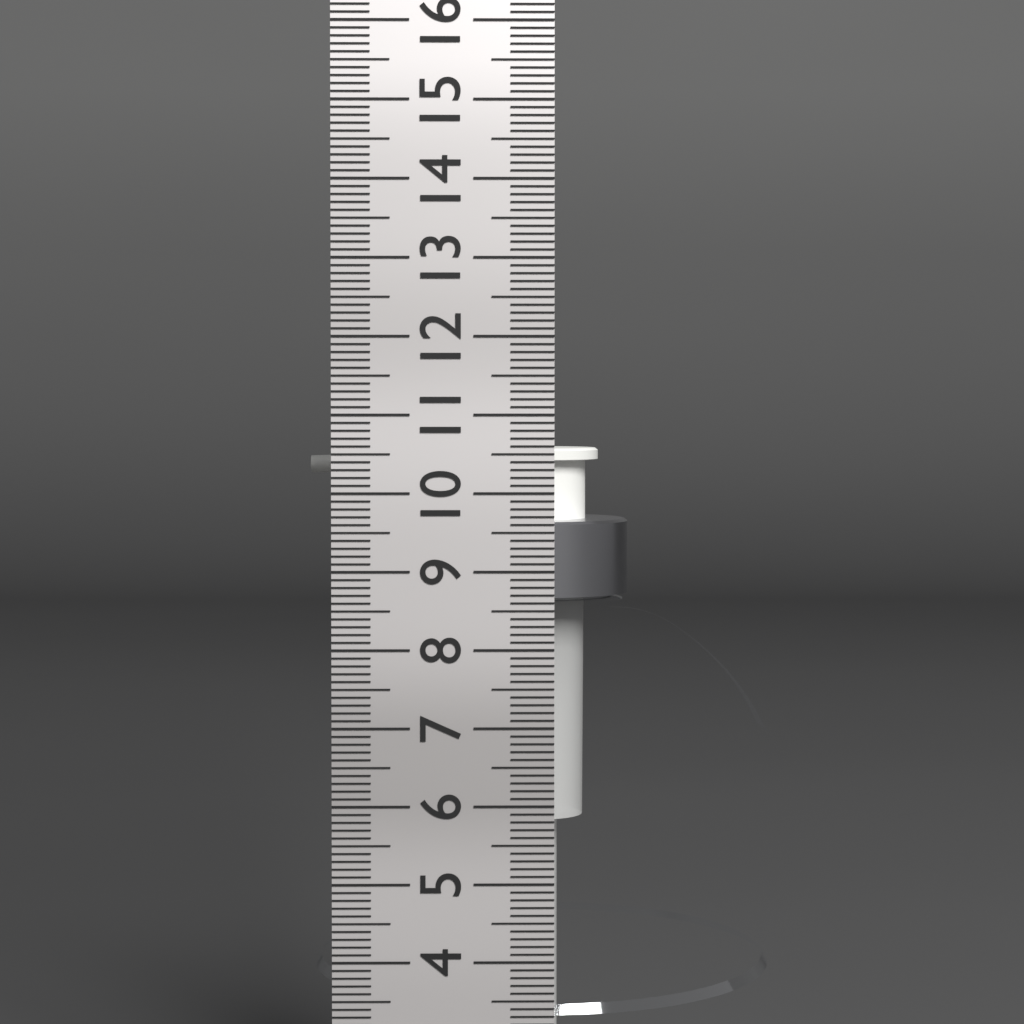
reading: 10.5 cm
